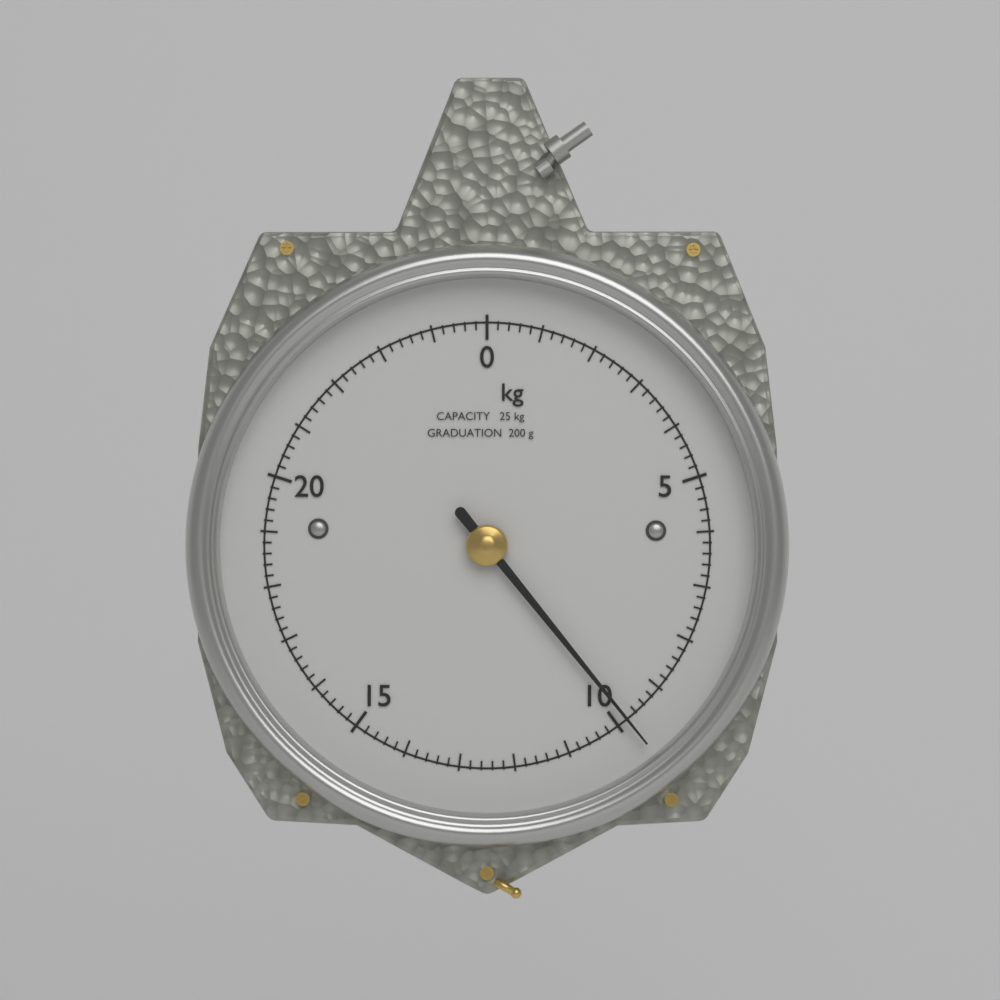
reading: 9.8 kg
